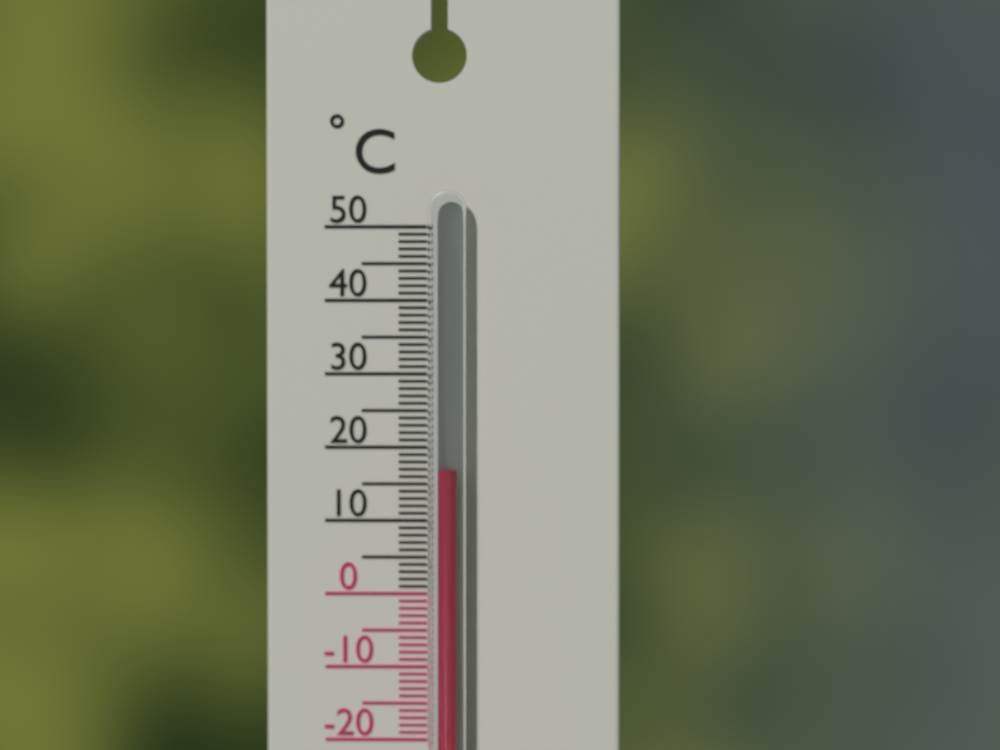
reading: 17 °C
